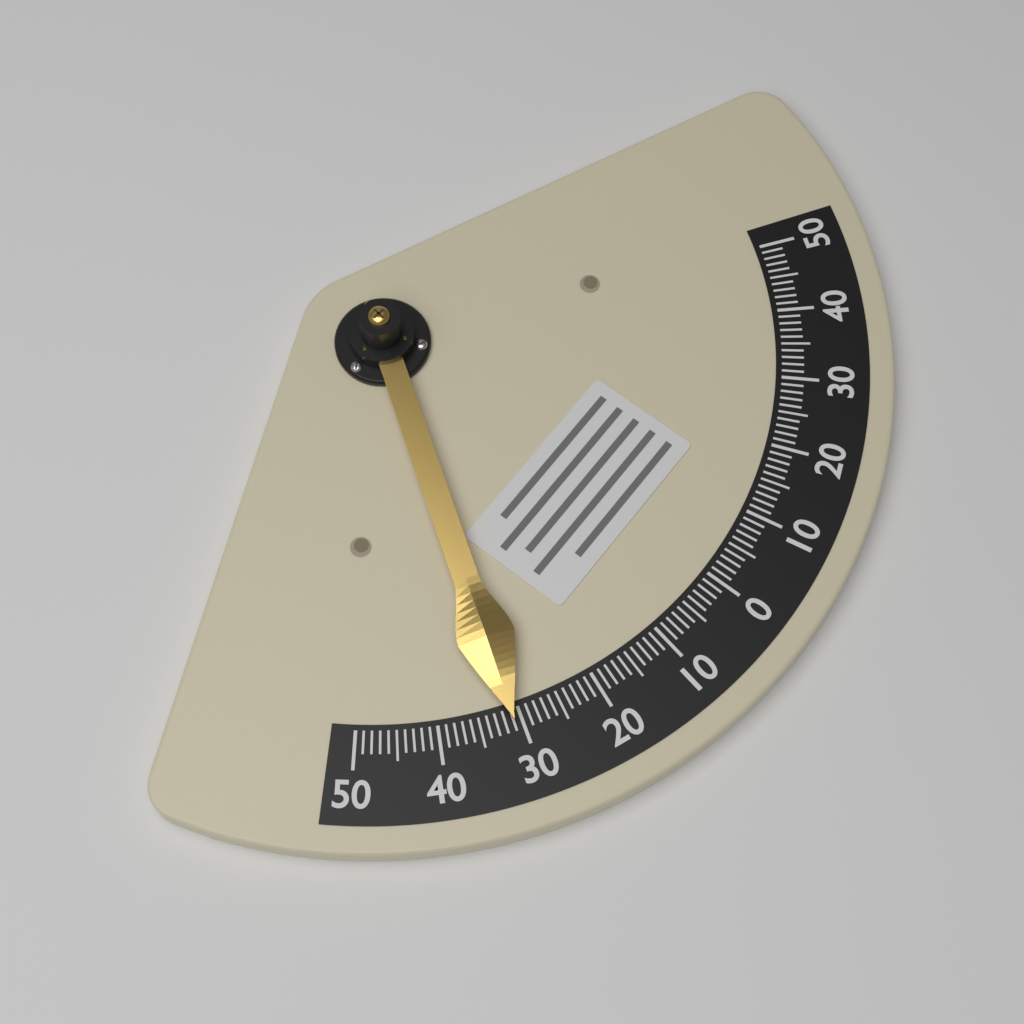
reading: -31 (no unit)
